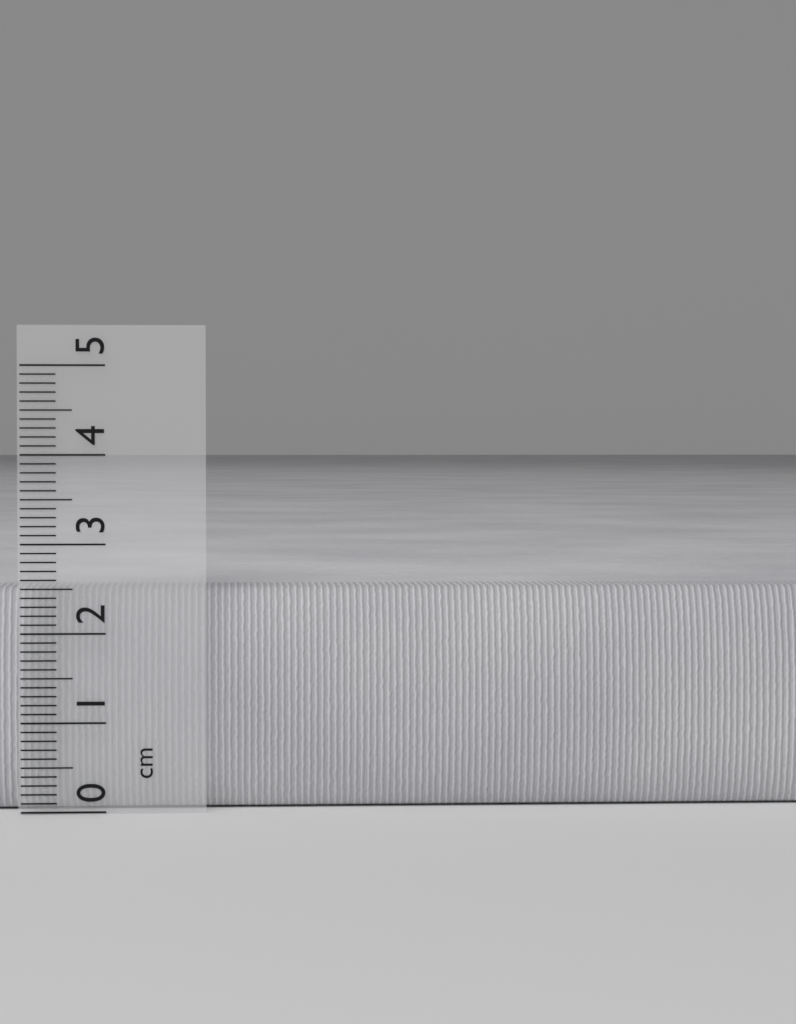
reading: 2.5 cm
